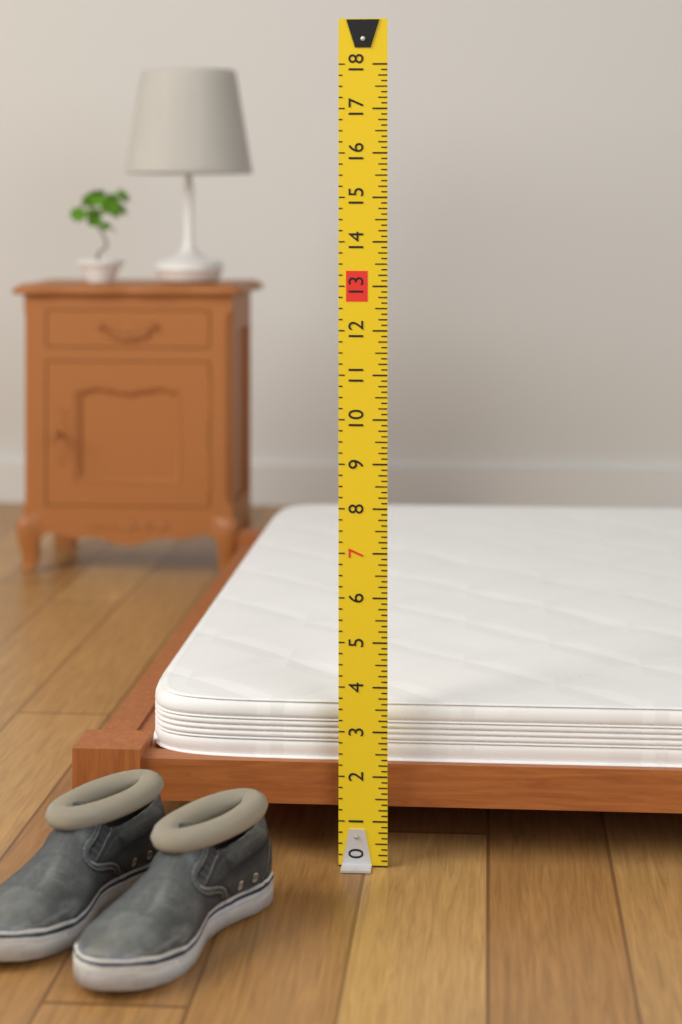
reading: 3.500 (no unit)
